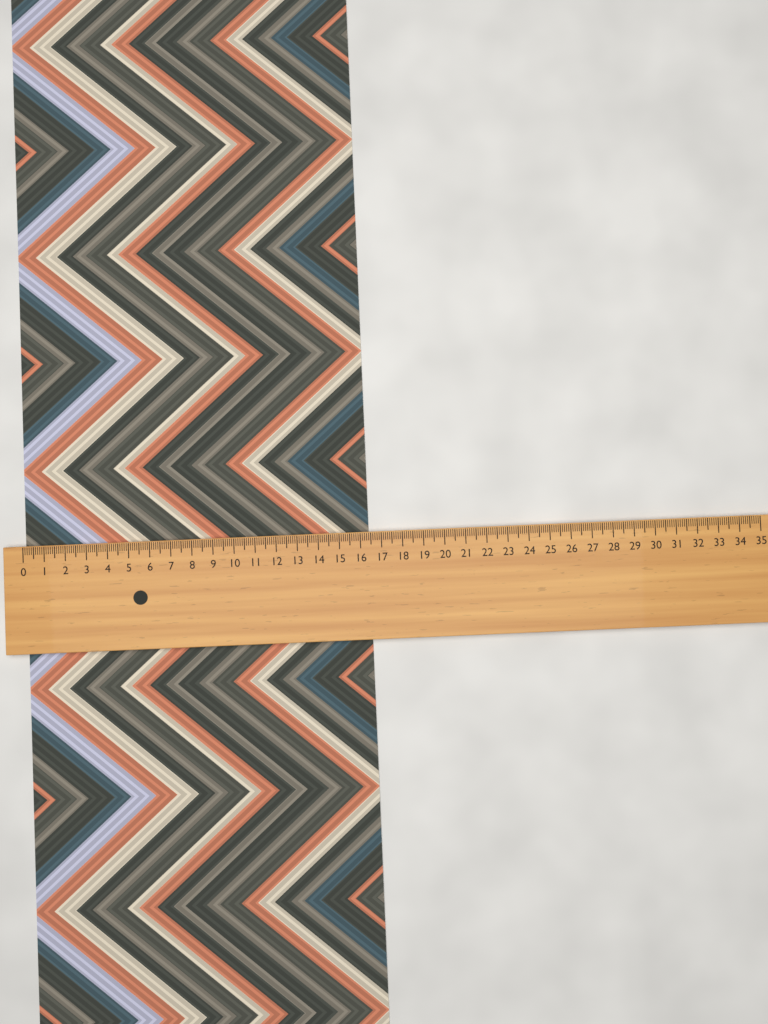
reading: 16.4 (no unit)
